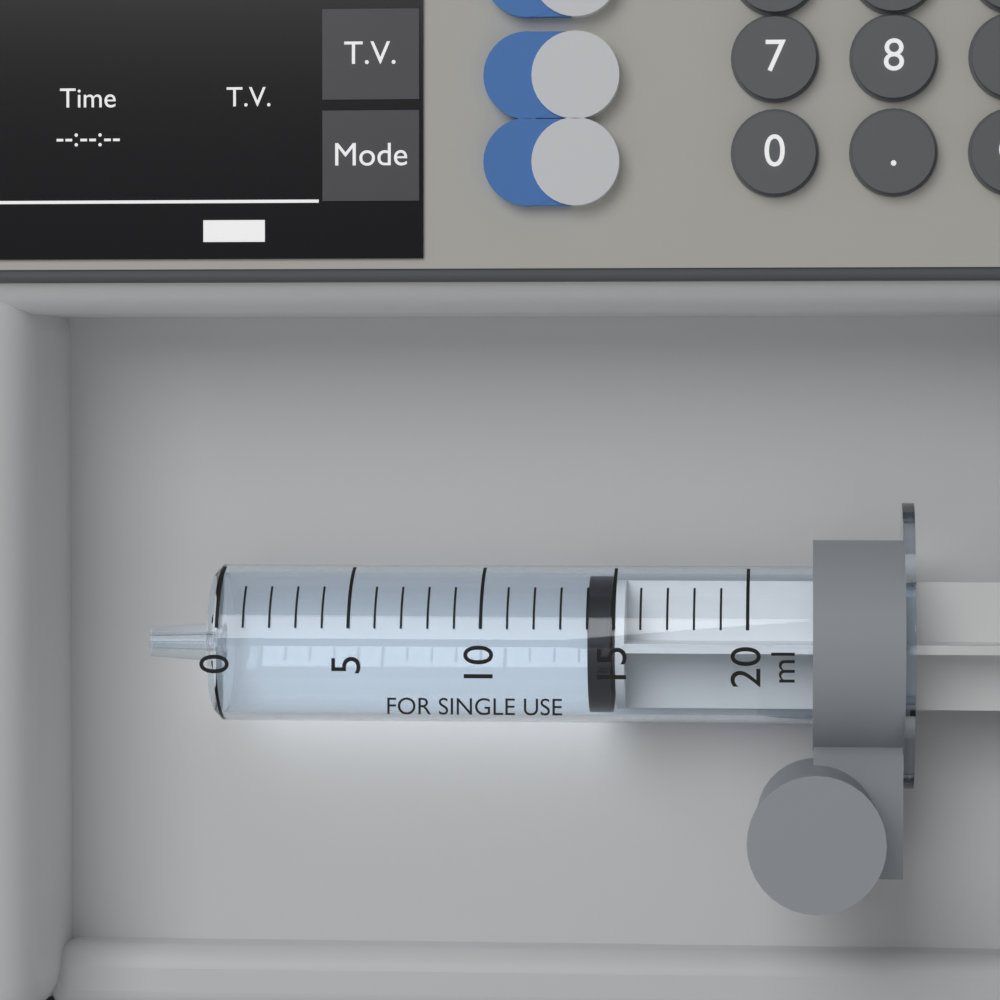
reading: 14 ml
